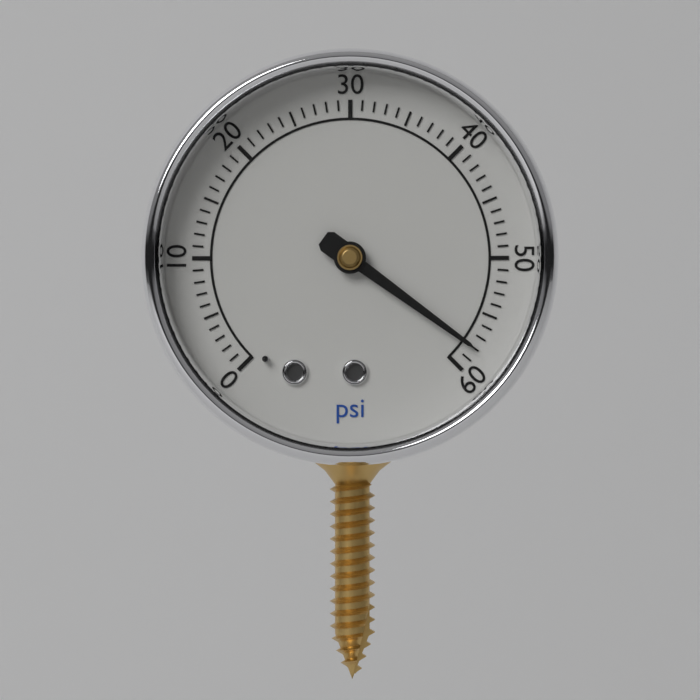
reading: 58 psi
